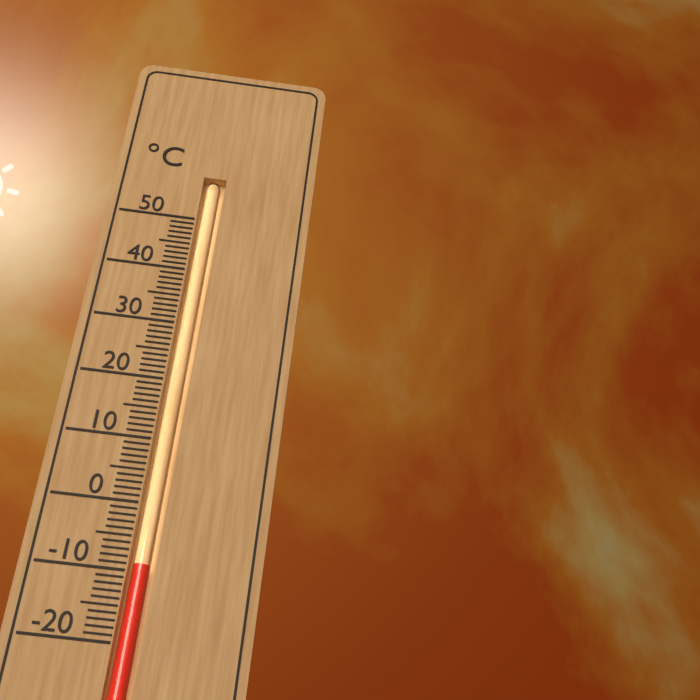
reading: -9 °C
